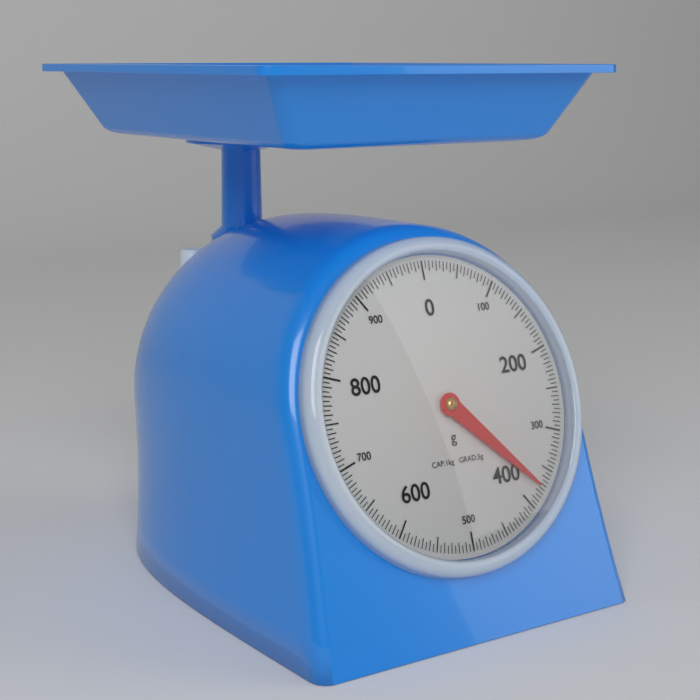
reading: 375 g
